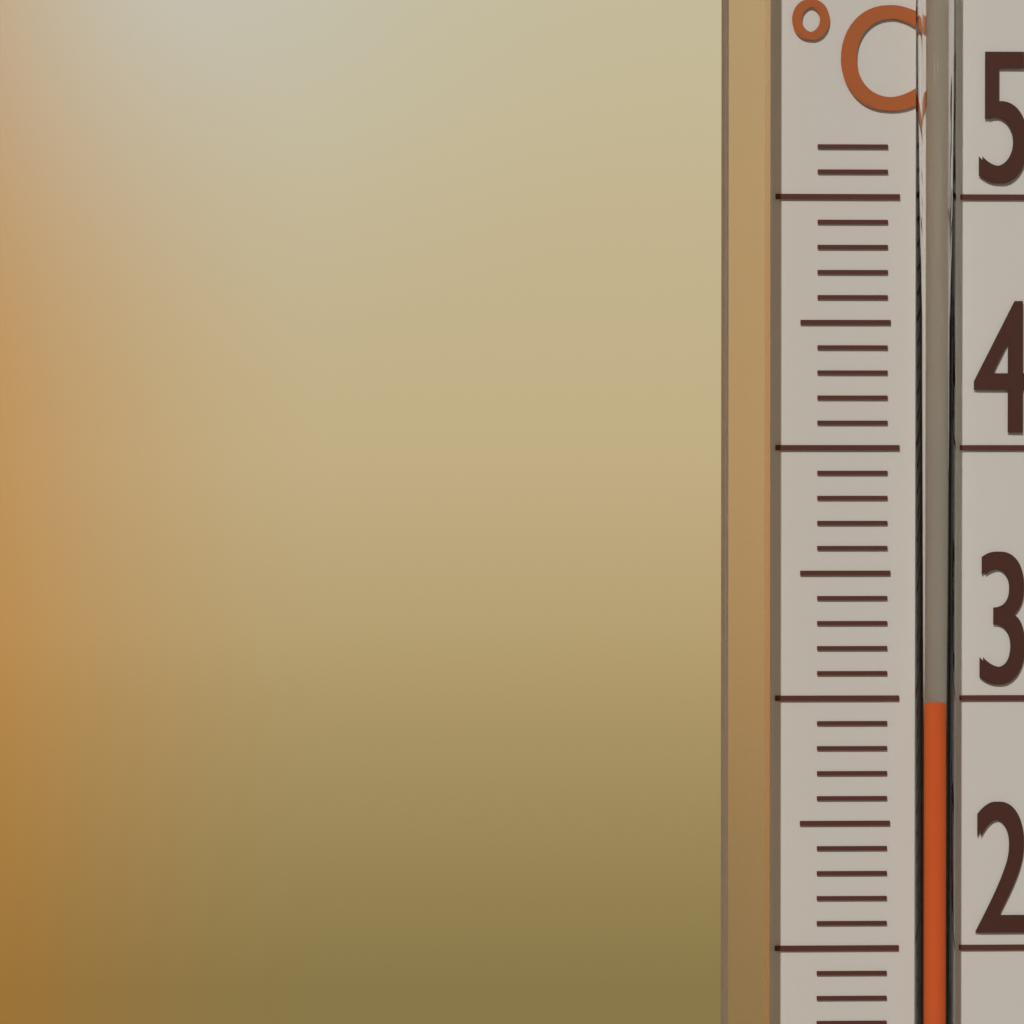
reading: 30 °C
